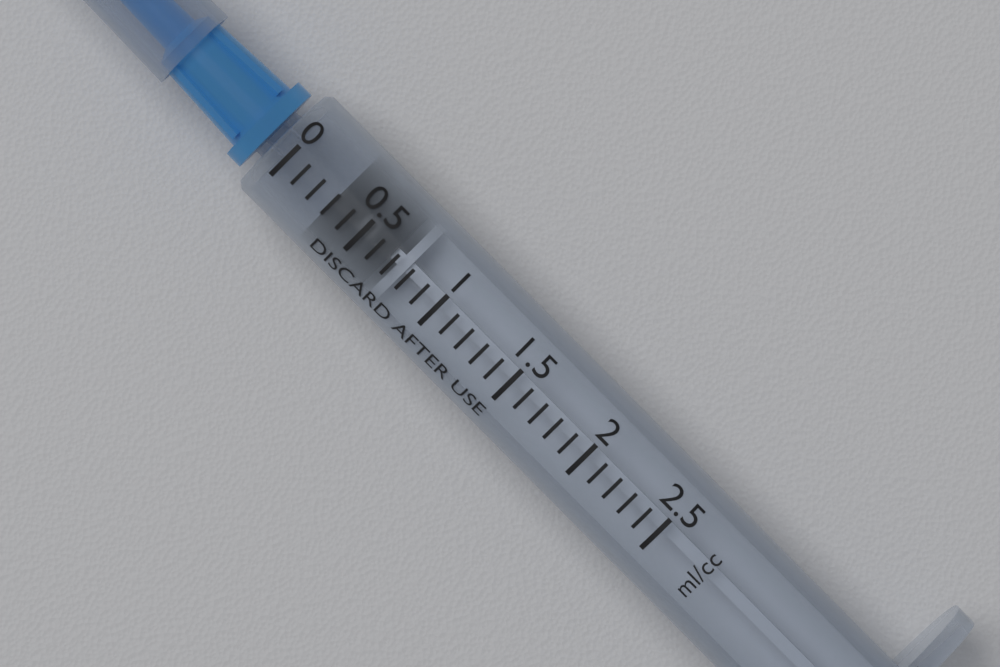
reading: 0.3 ml
